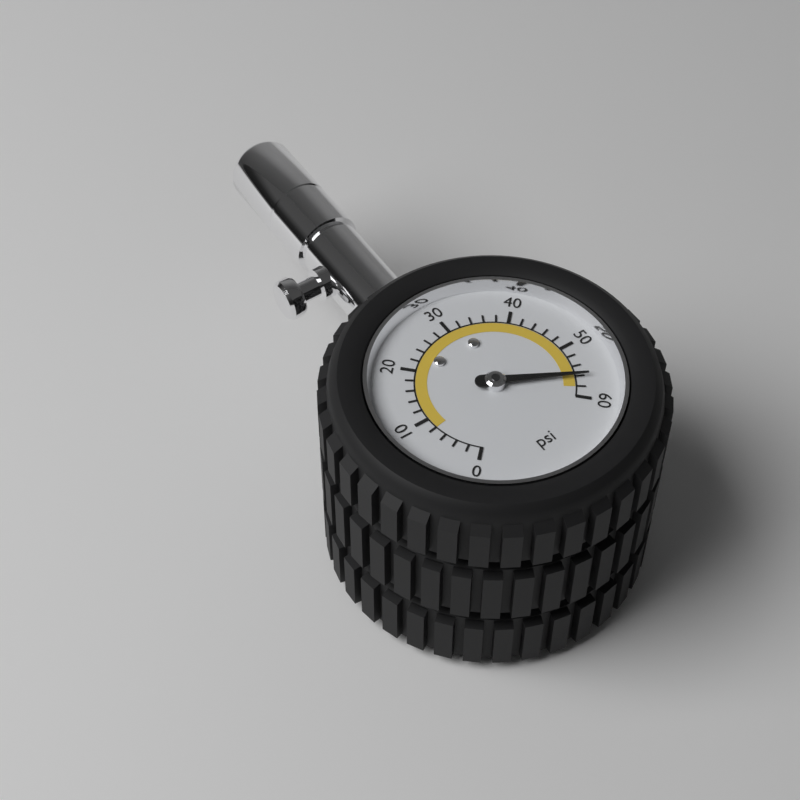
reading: 56 psi
